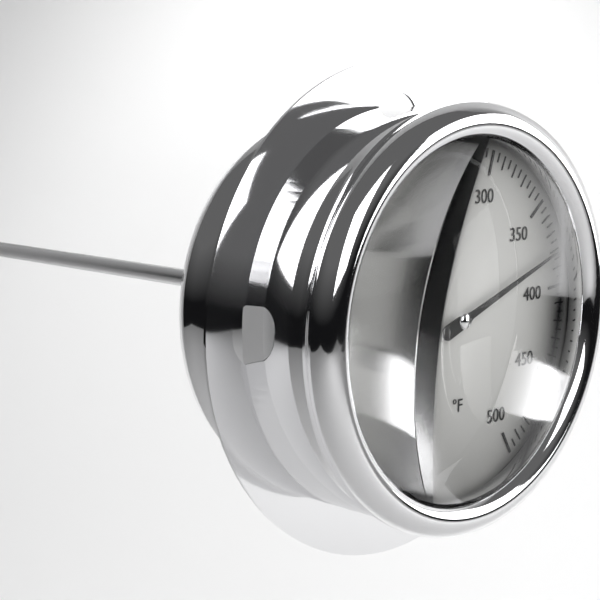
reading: 380 °F
